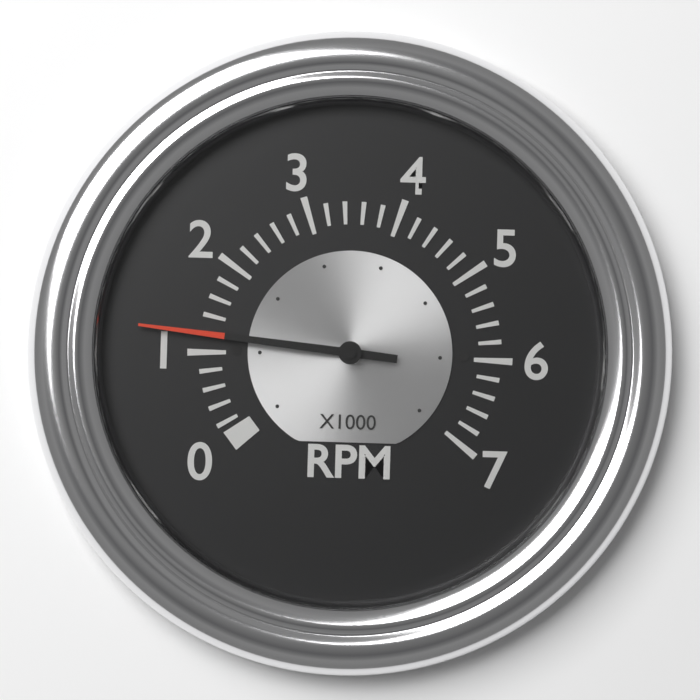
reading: 1.2 x1000 RPM
